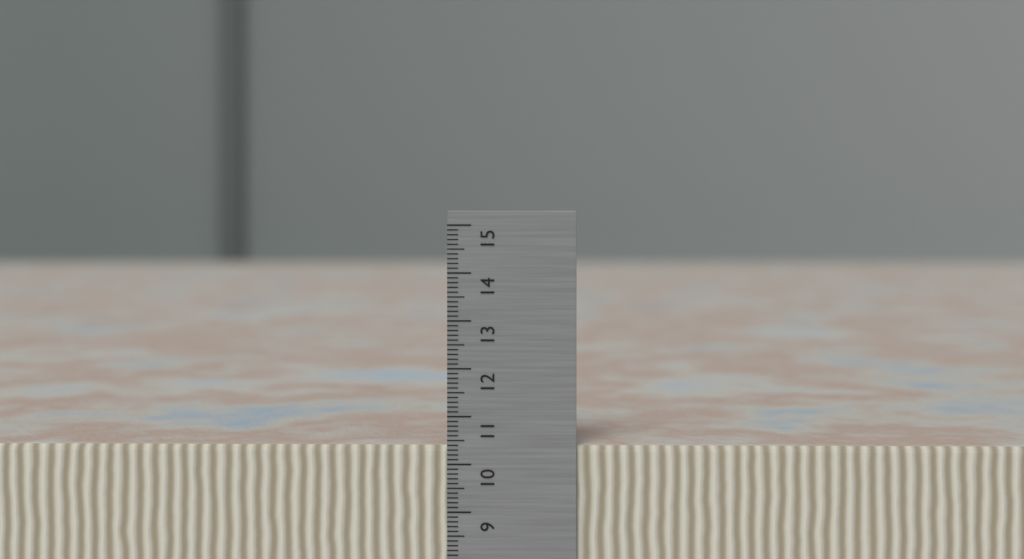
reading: 10.4 cm
